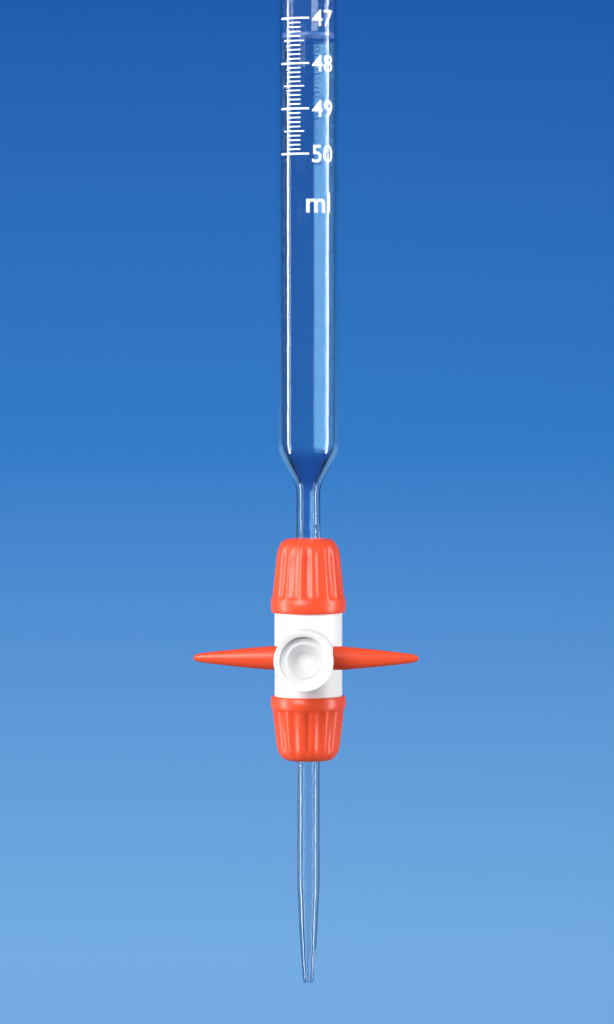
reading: 47.3 ml
